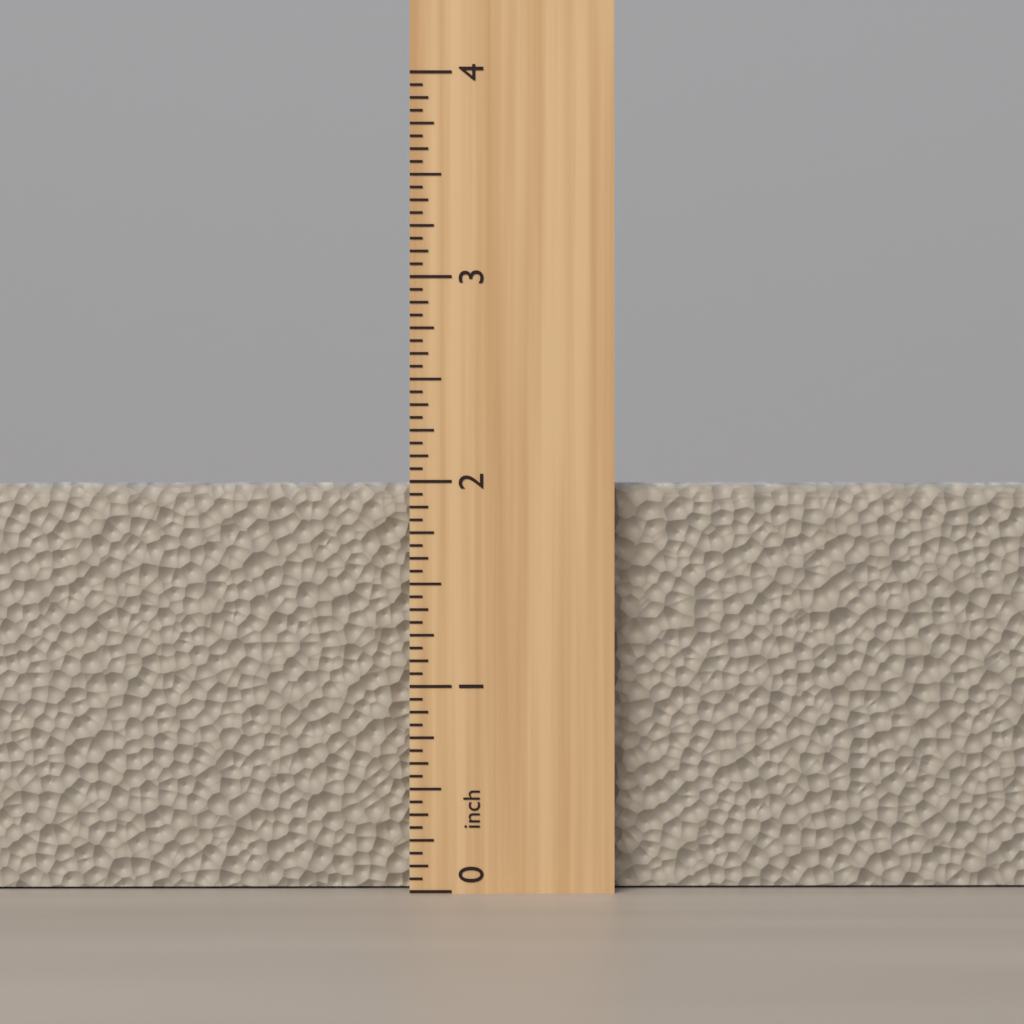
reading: 2.0000 inch
